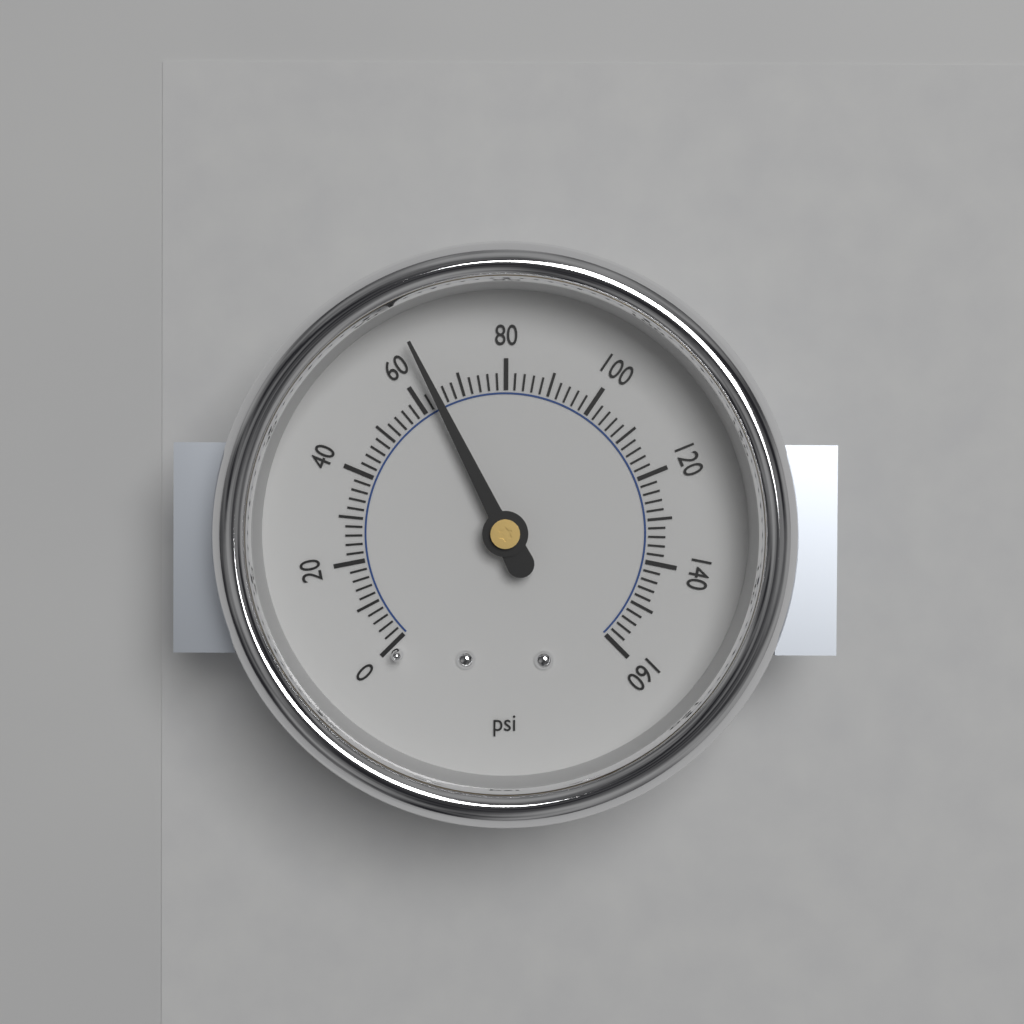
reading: 64 psi
